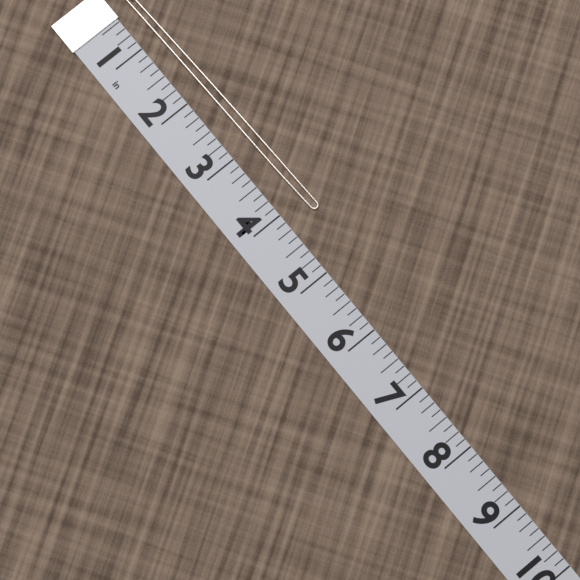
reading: 4.250 in
